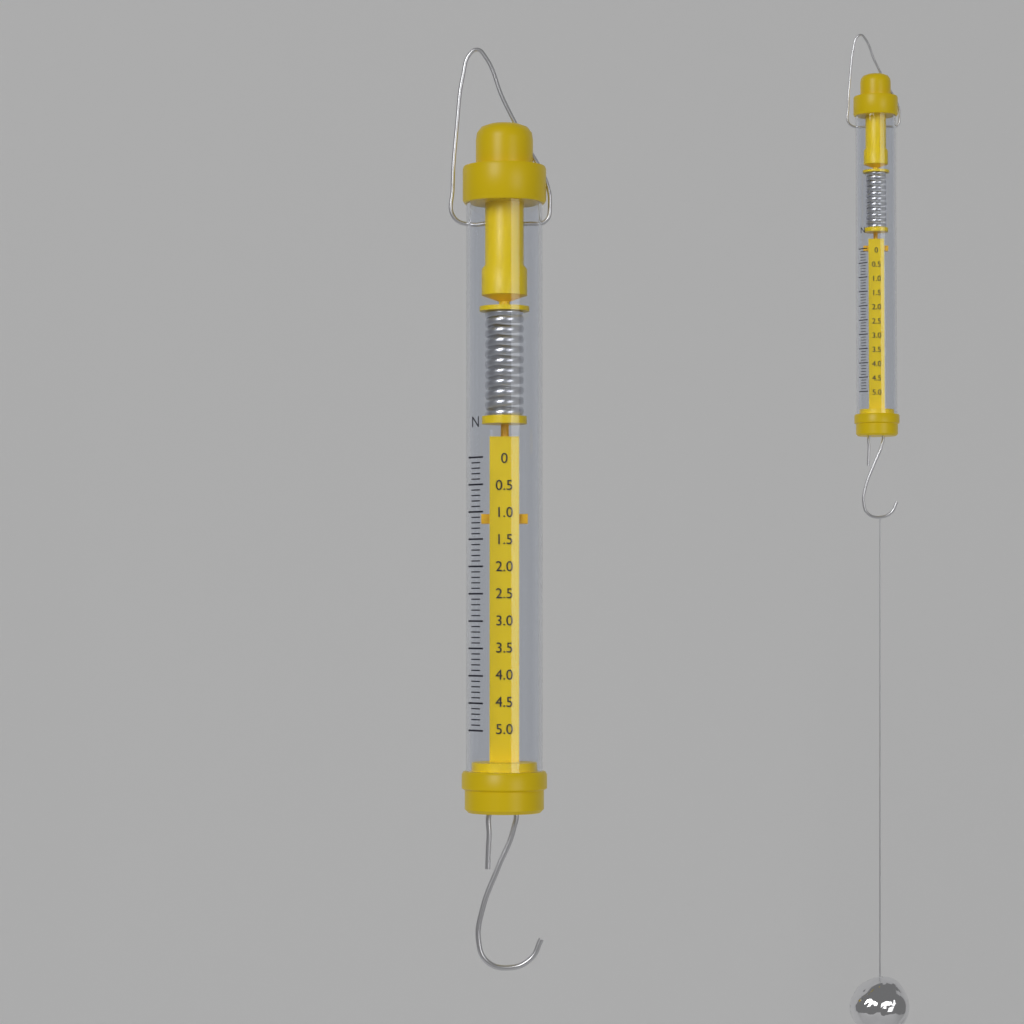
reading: 1.2 N
